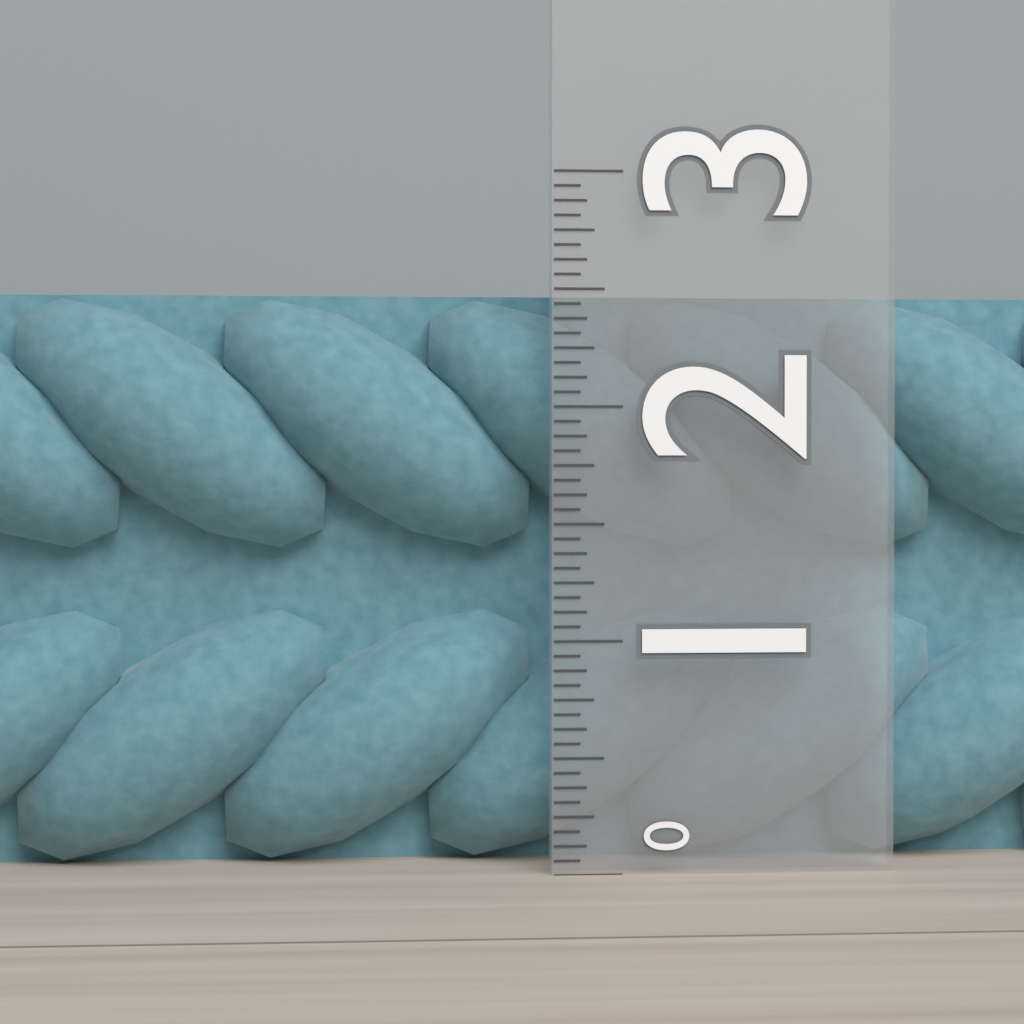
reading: 2.5000 (no unit)
